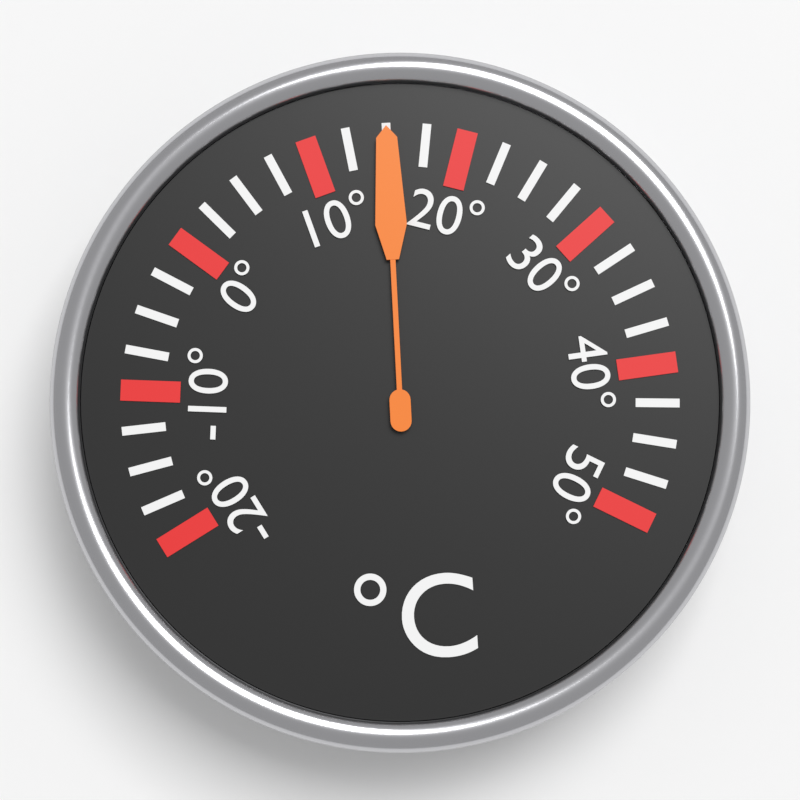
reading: 15.0 °C
